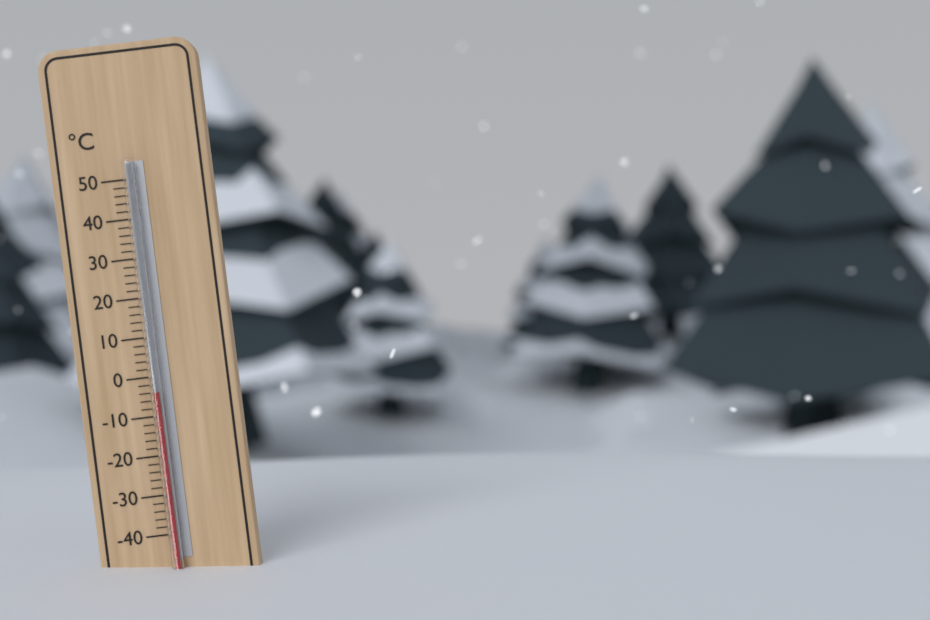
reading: -4 °C
